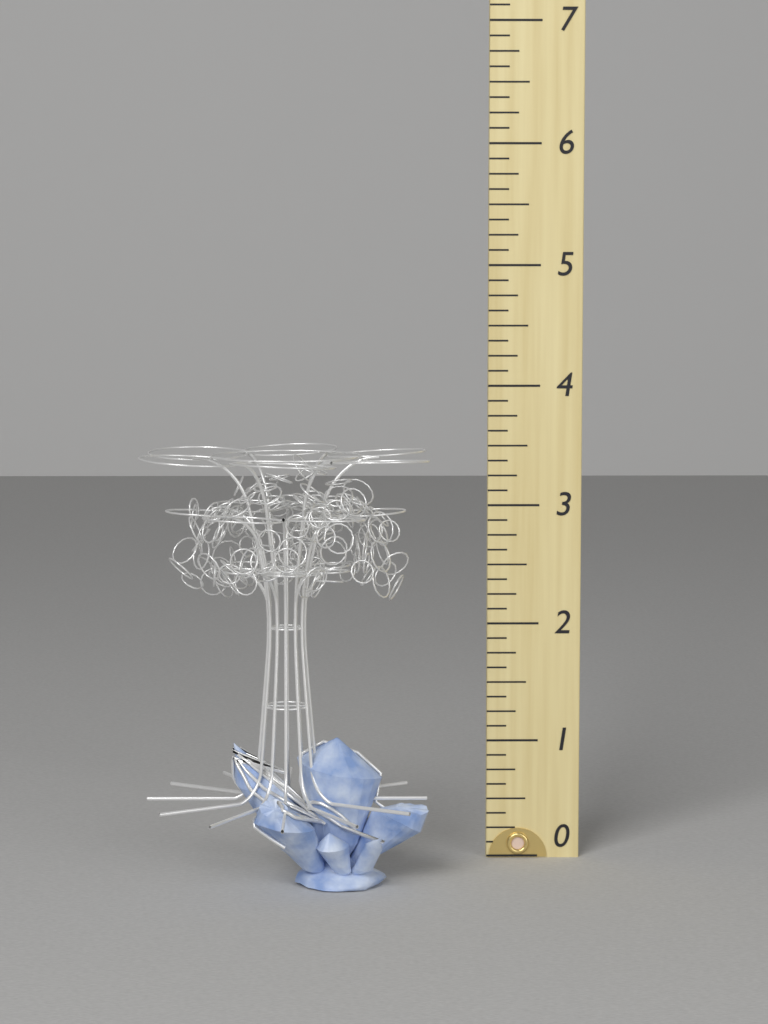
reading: 3.500 (no unit)
